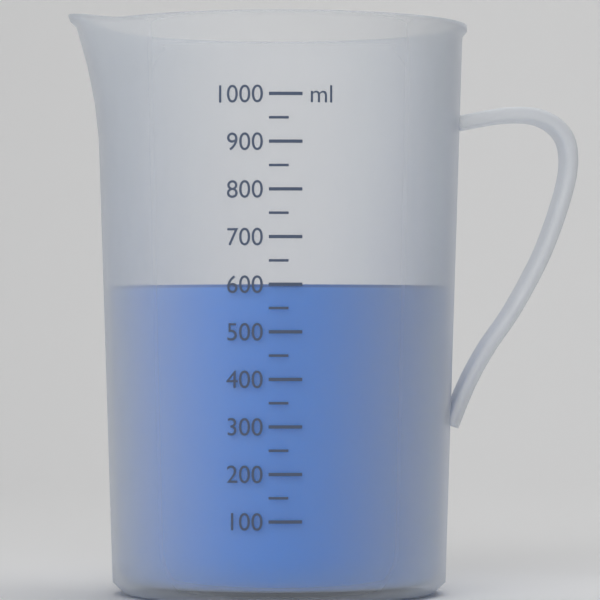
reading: 600 ml
